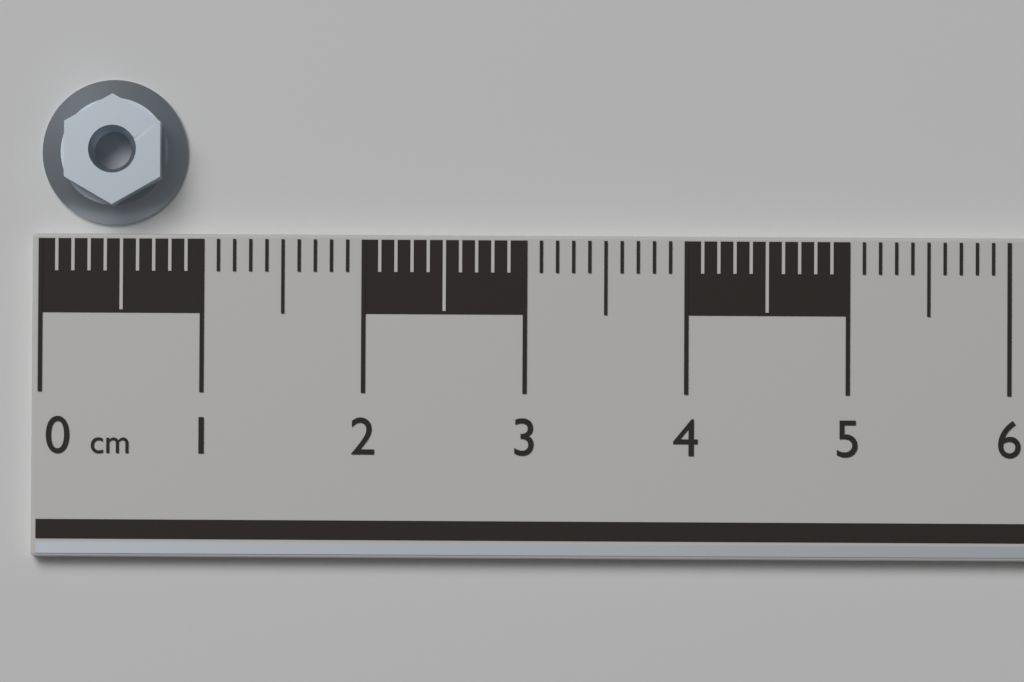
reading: 0.9 cm
